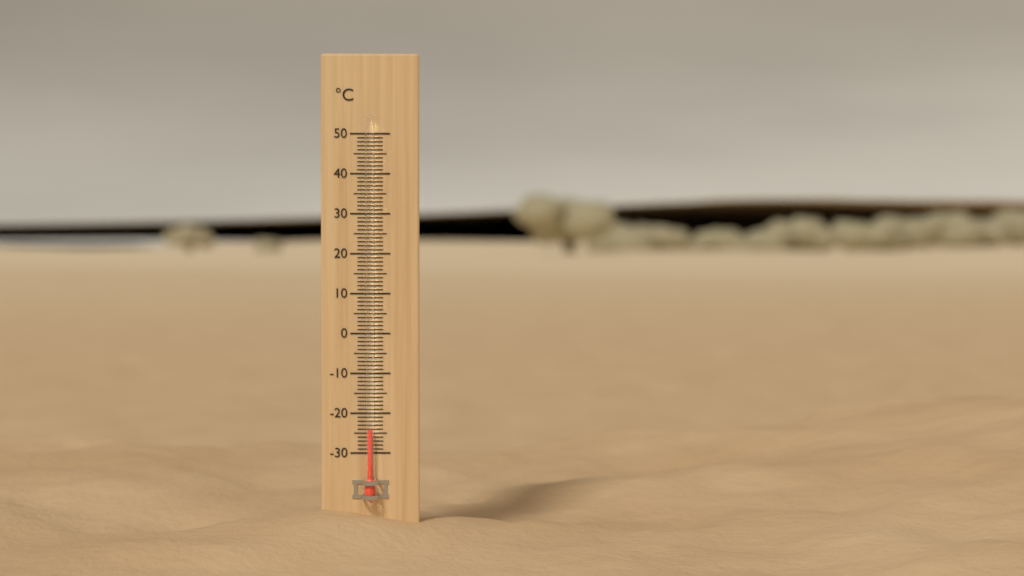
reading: -24 °C
